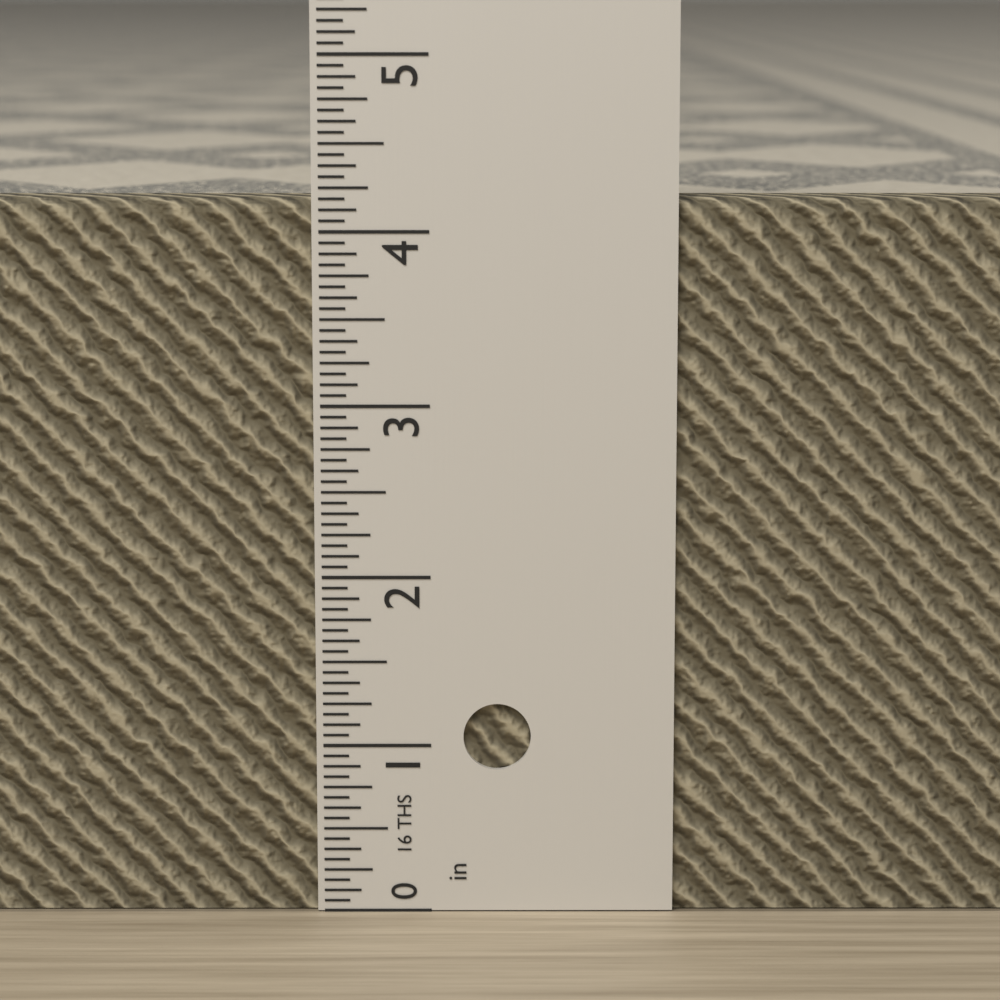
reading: 4.1875 in
